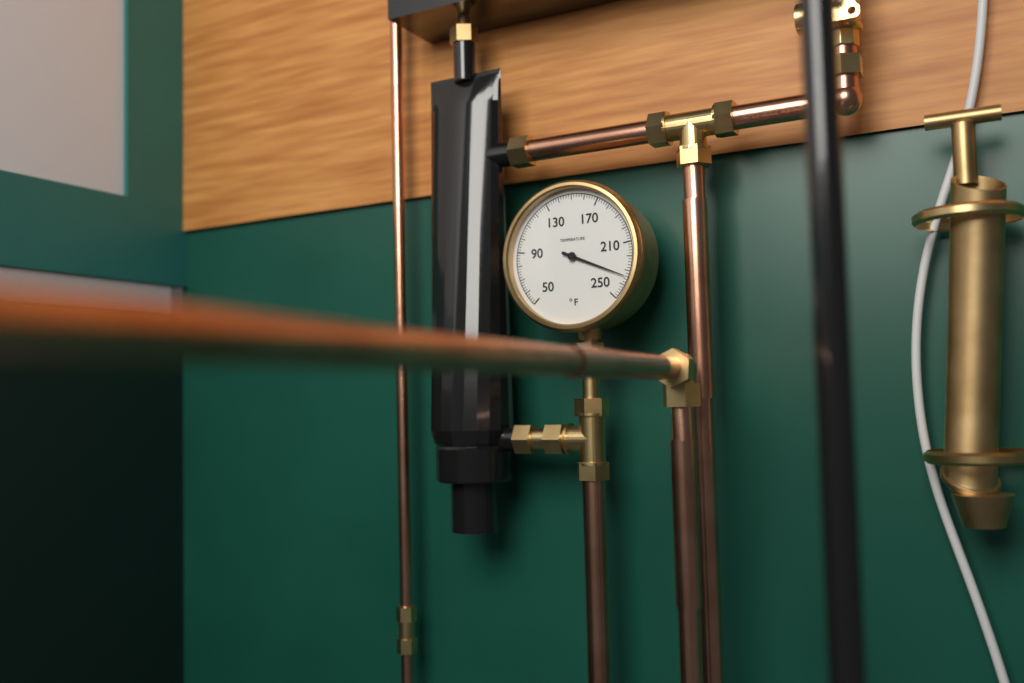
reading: 234 °F
